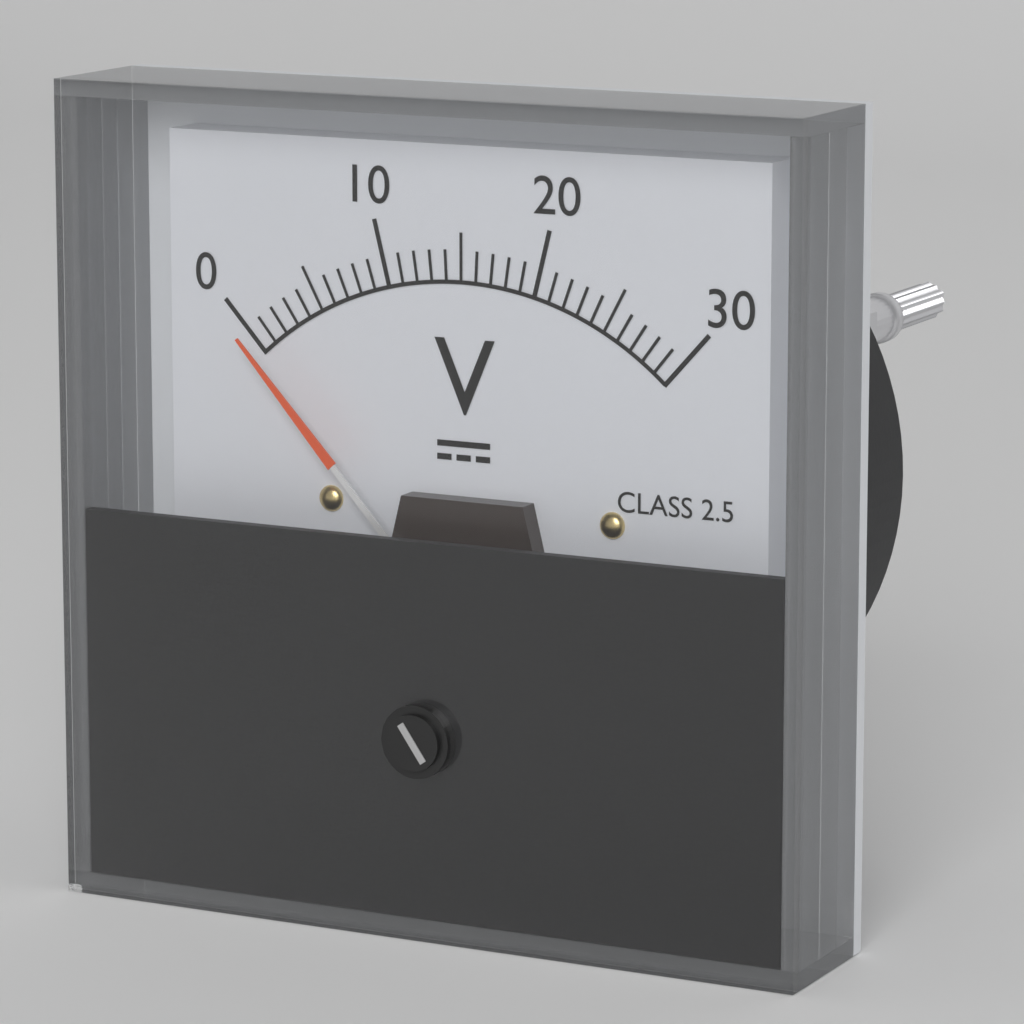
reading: 0 V
